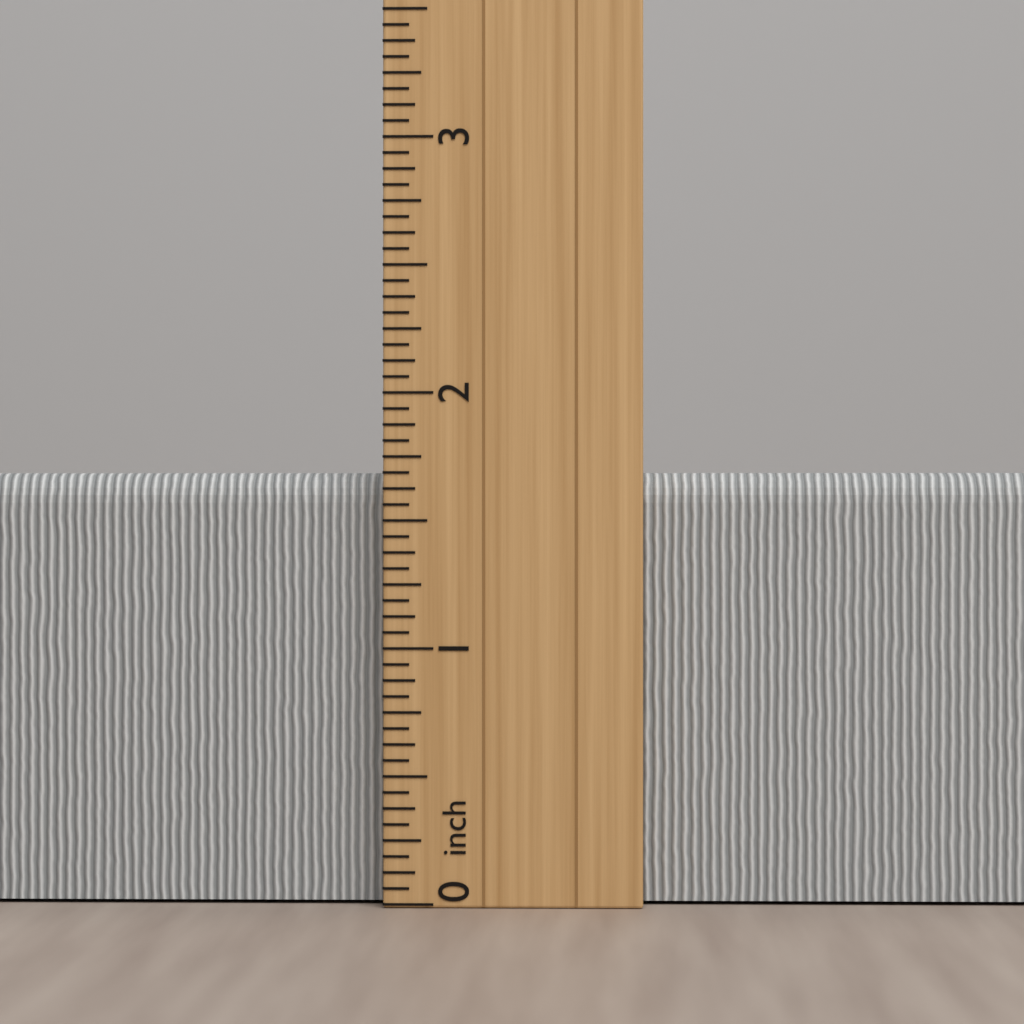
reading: 1.6875 inch
